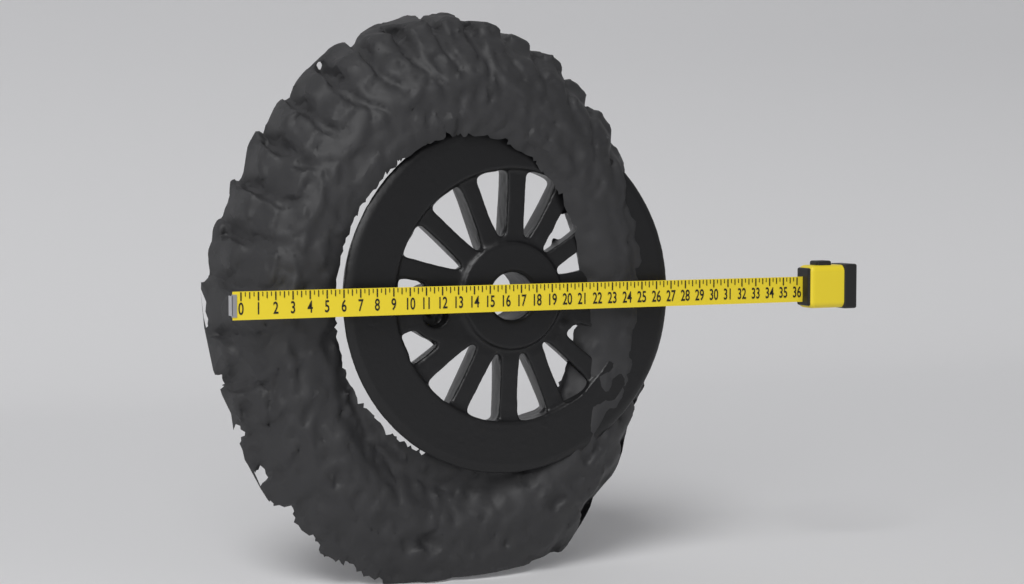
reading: 28.00 (no unit)
